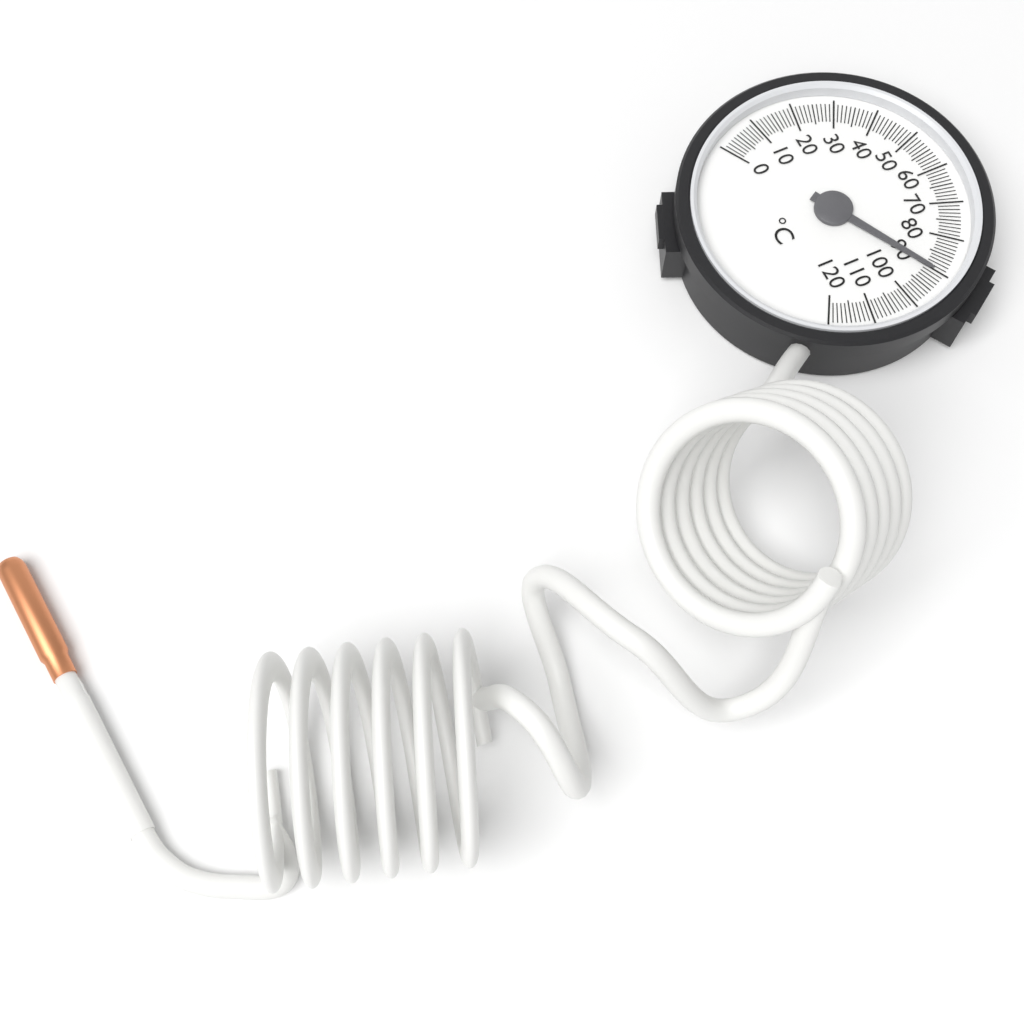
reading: 90 °C
